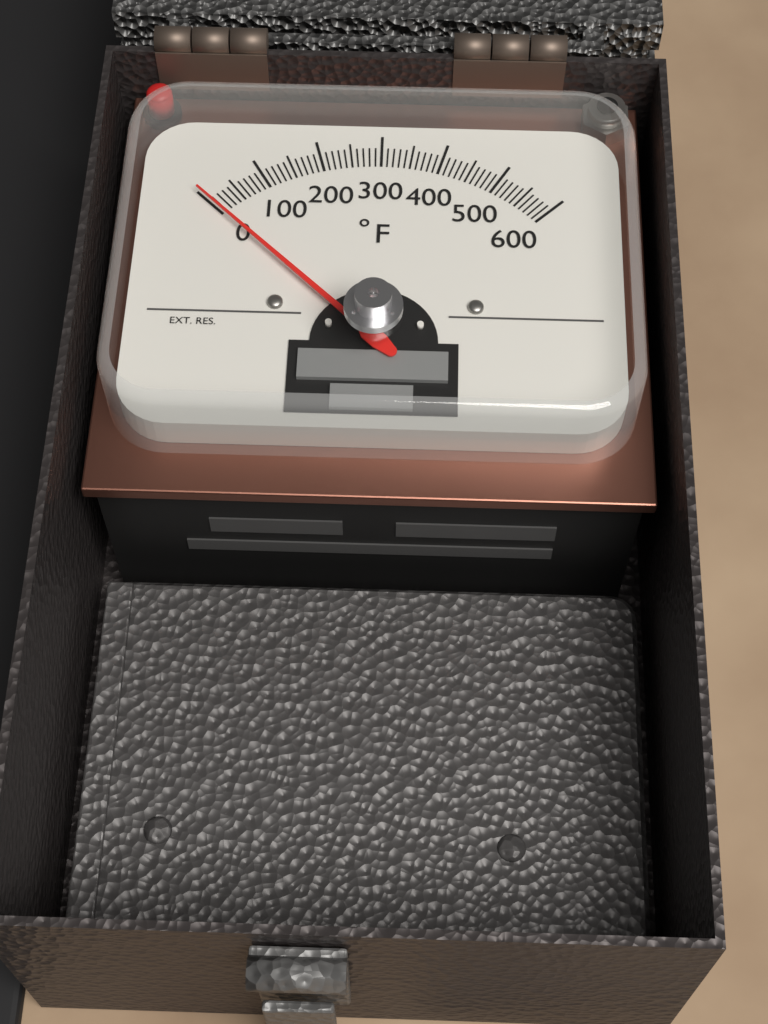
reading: 0 °F
